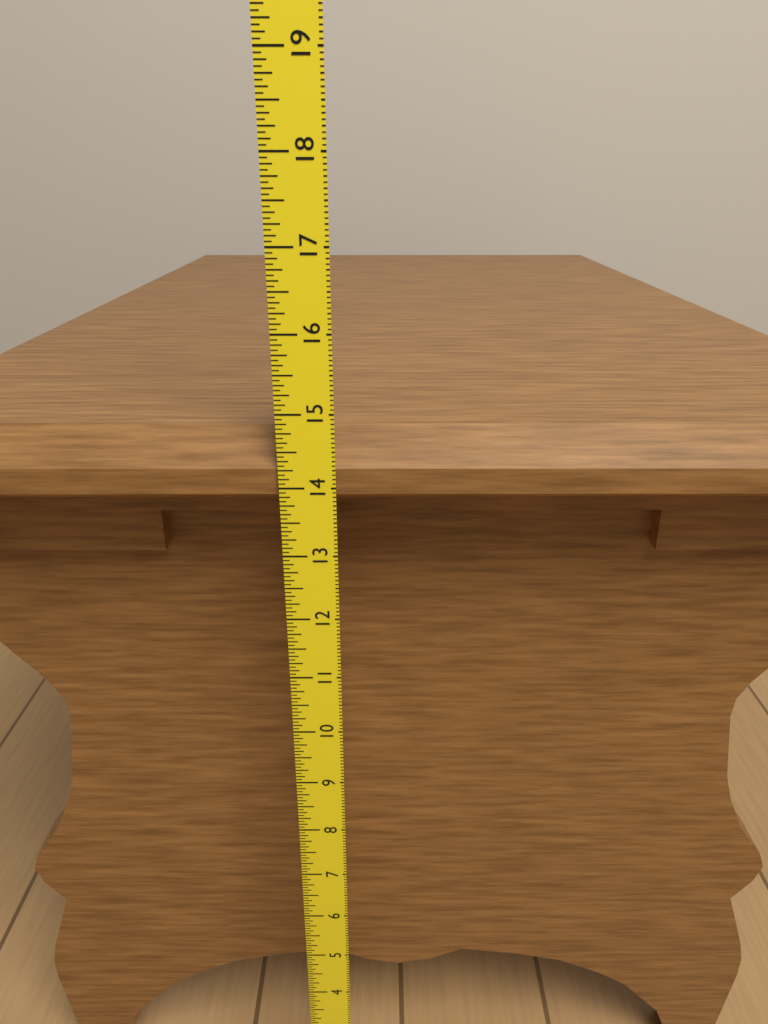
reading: 14.6875 in
